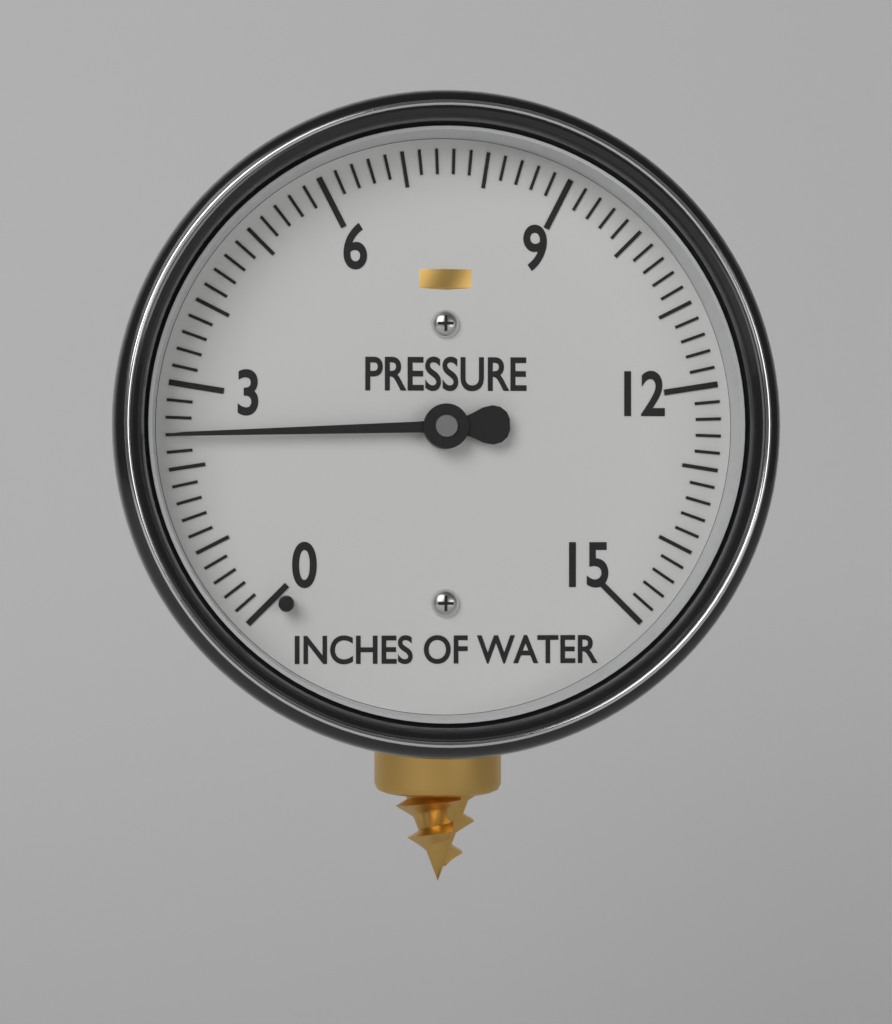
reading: 2.4 inches of water
